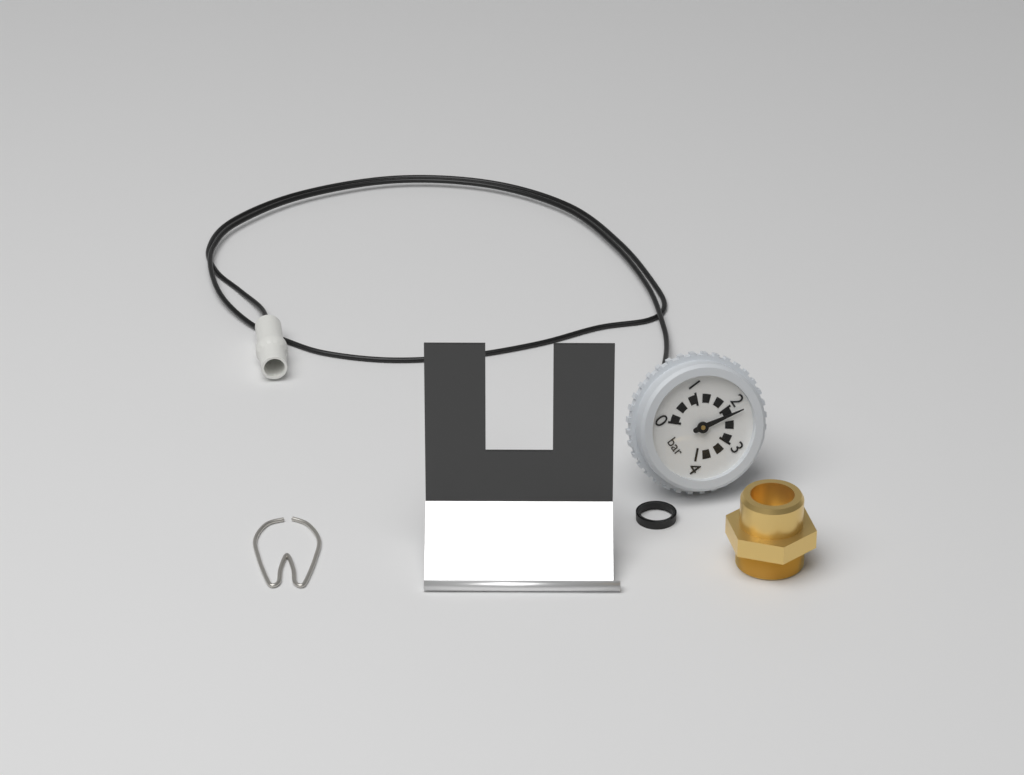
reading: 2.2 bar
